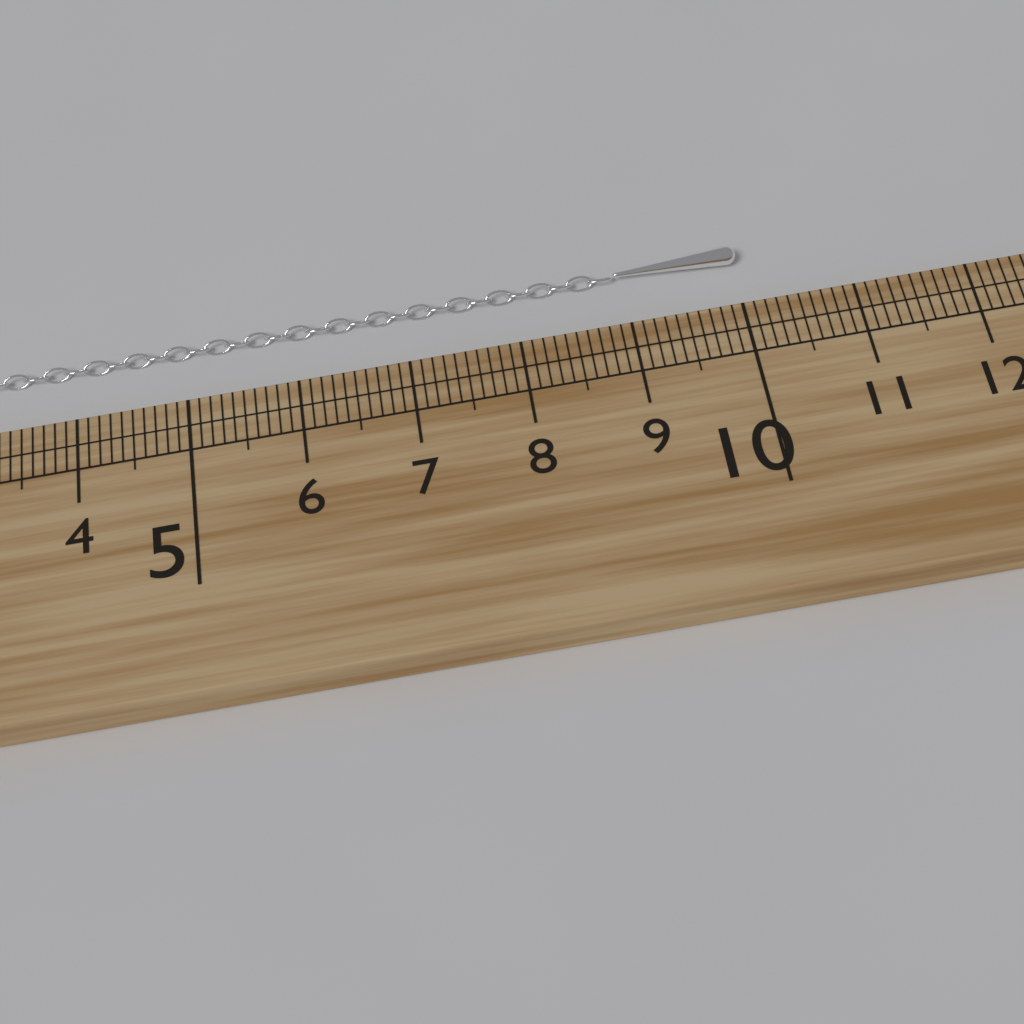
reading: 10.1 cm
